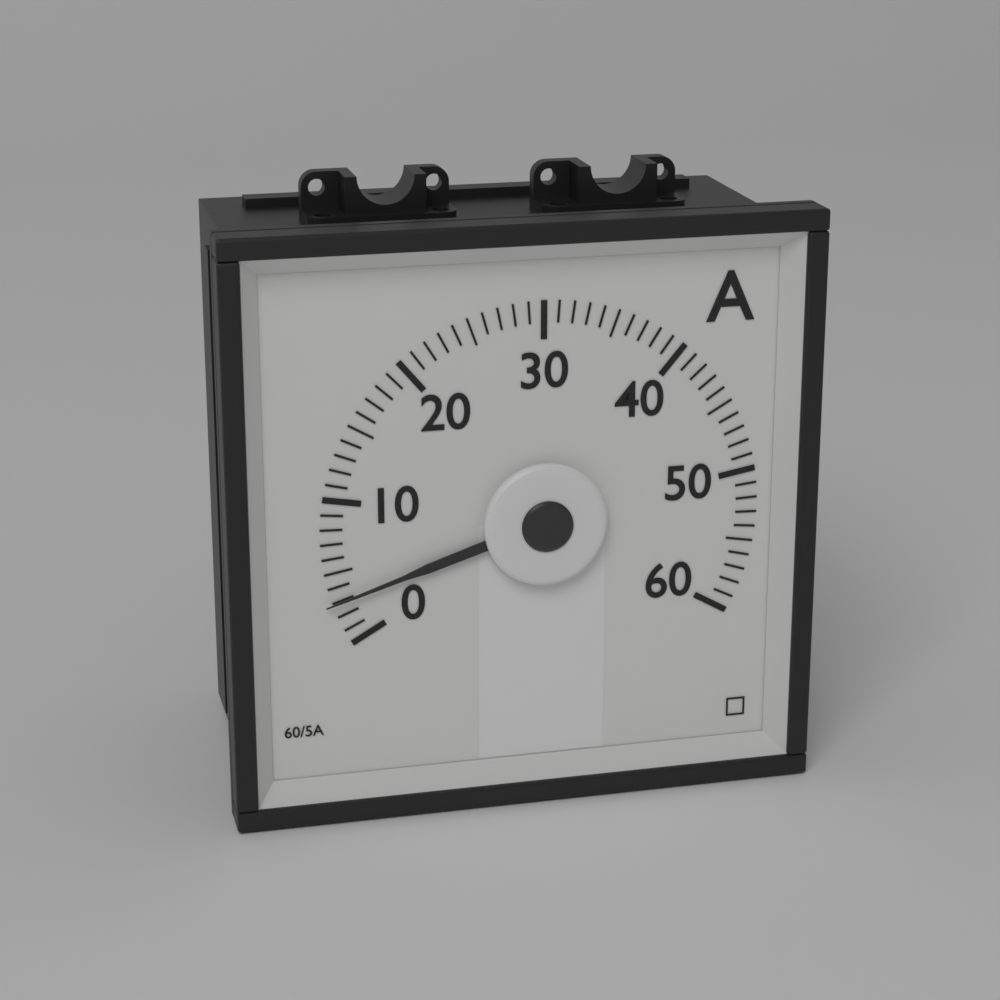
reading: 3 A
